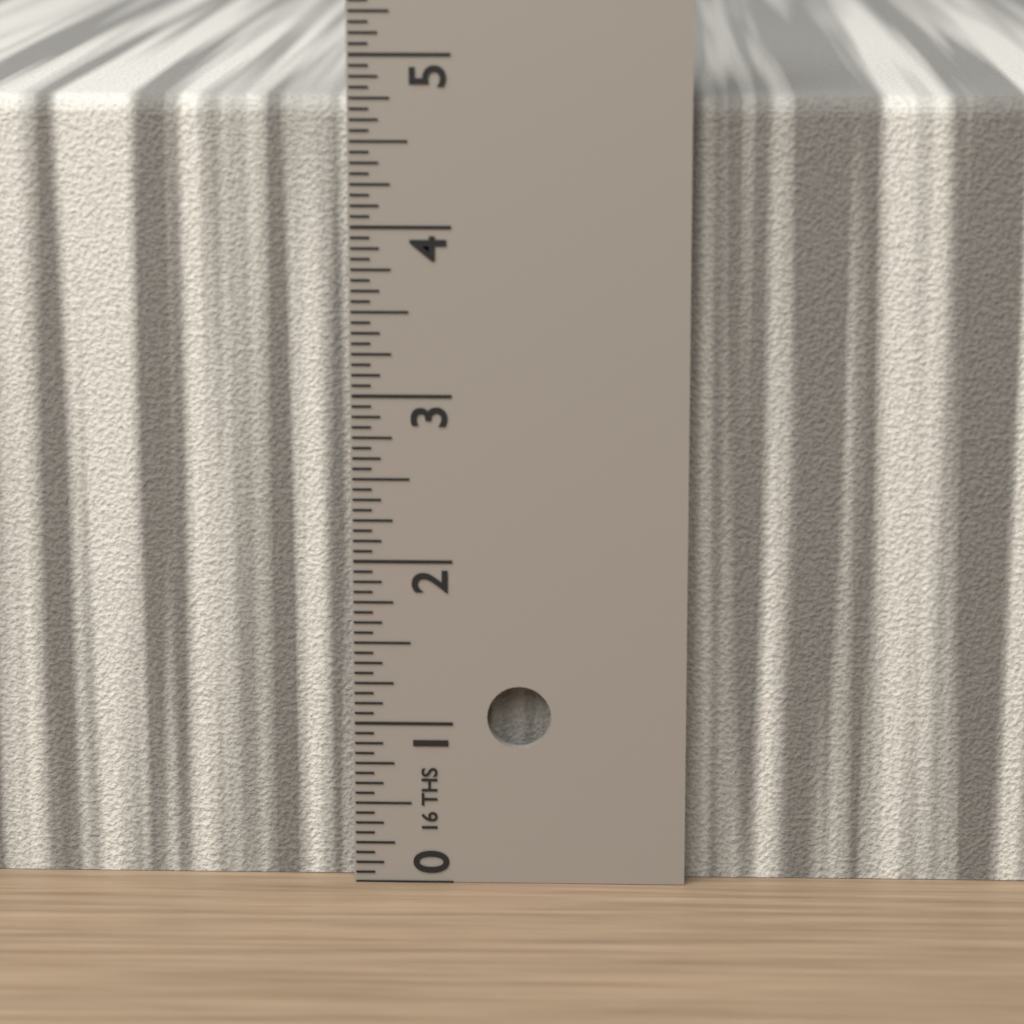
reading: 4.7500 in
